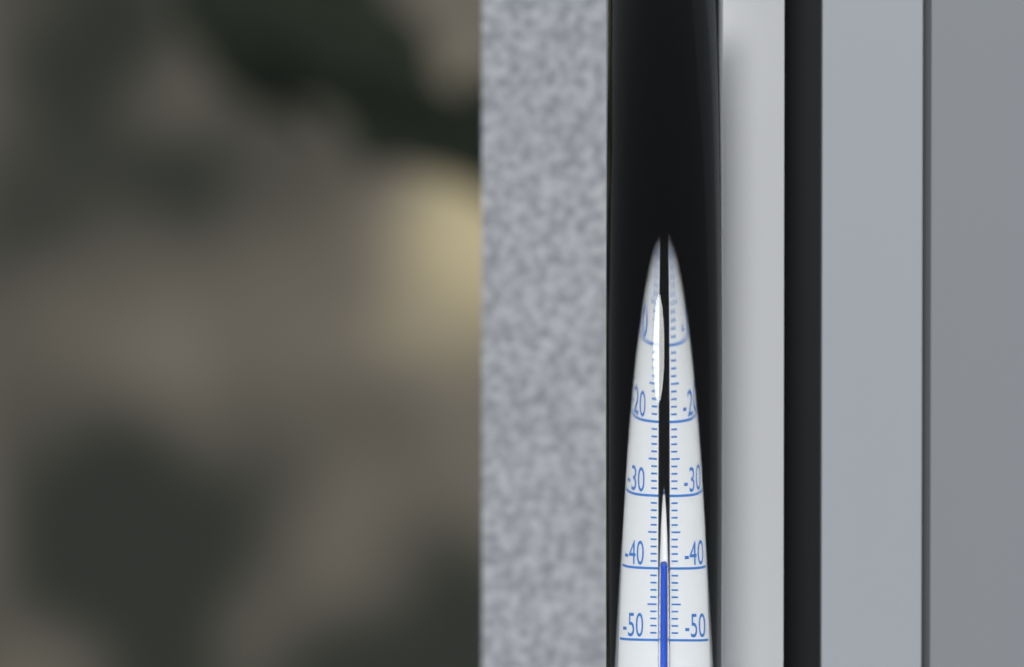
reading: -39 °C
